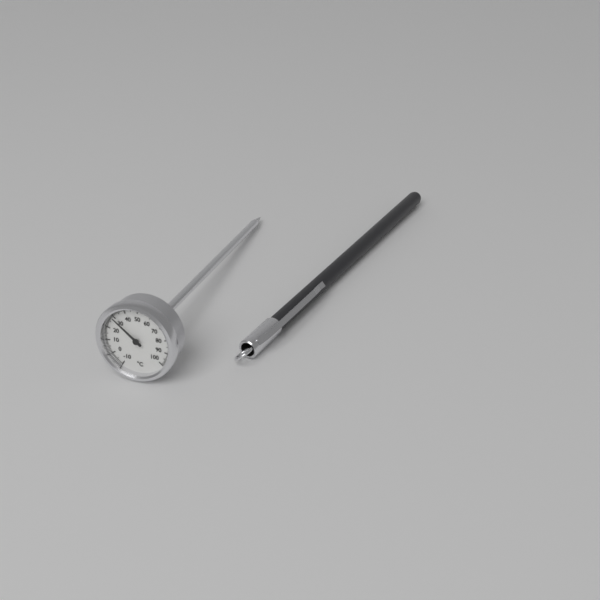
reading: 29 °C
